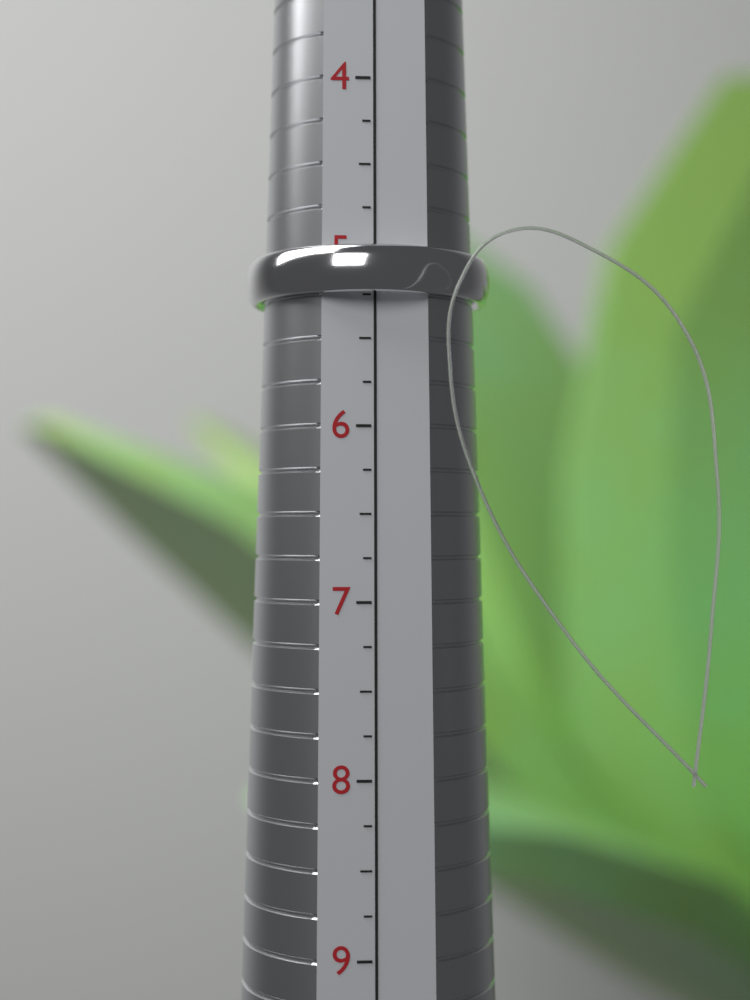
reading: 5.25 (no unit)
